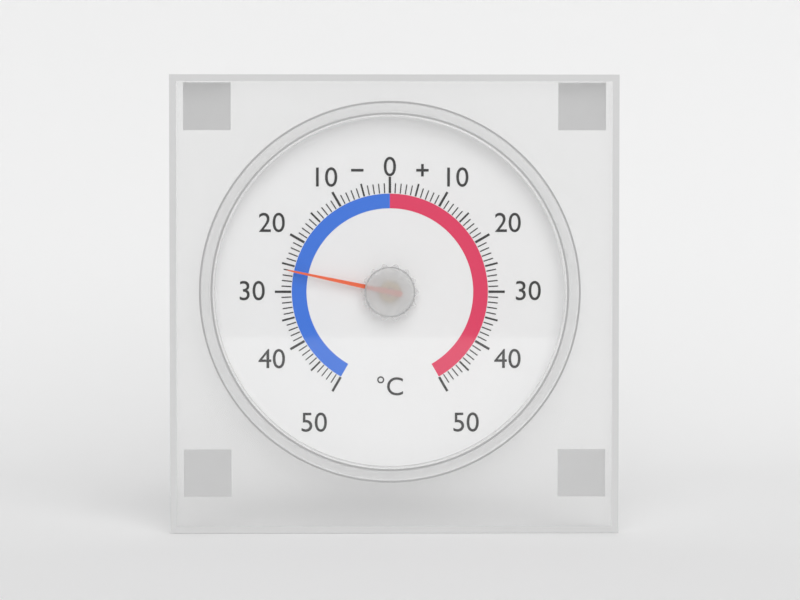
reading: -26 °C
